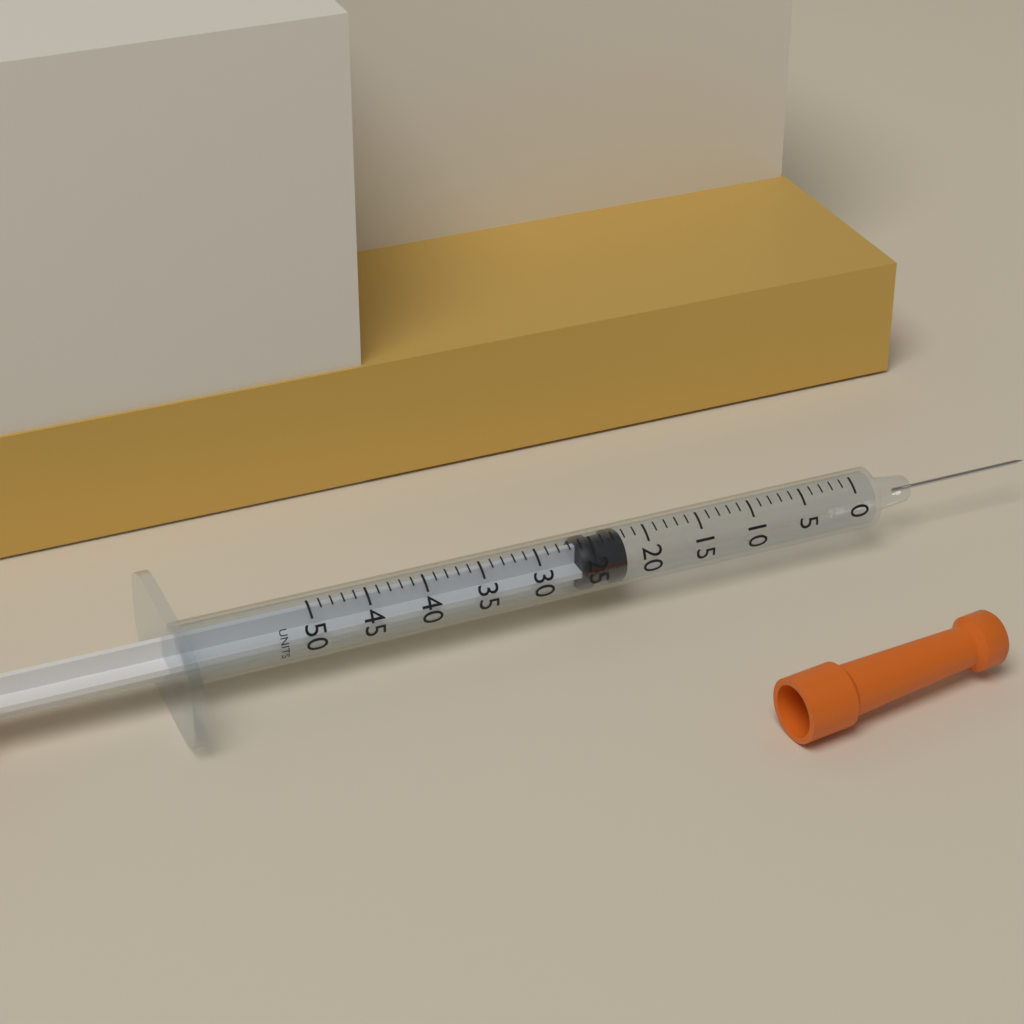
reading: 22 units
